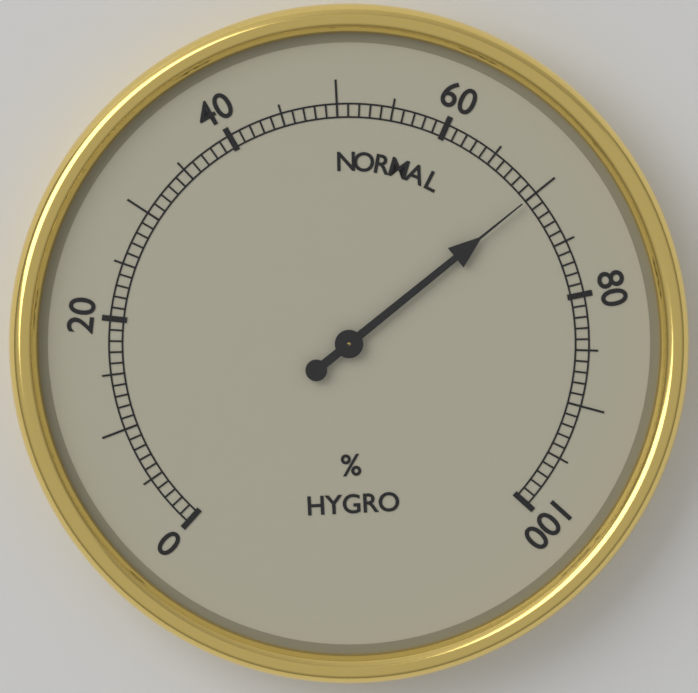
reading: 70 %
